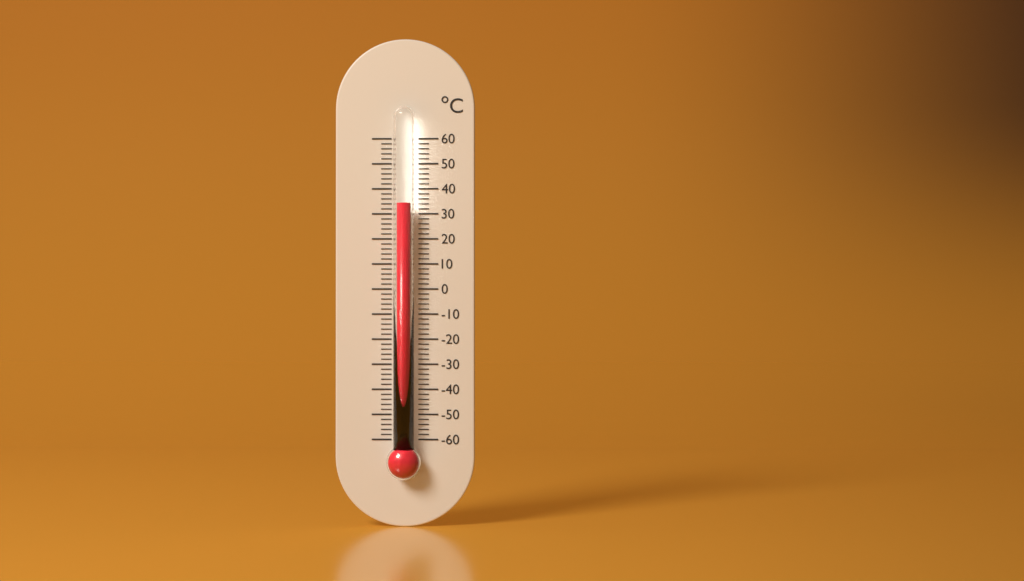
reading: 34 °C
